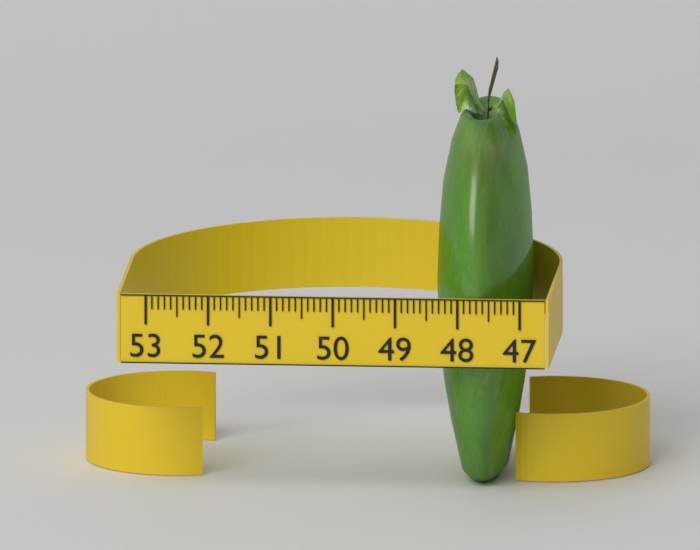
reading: 48.5 (no unit)
